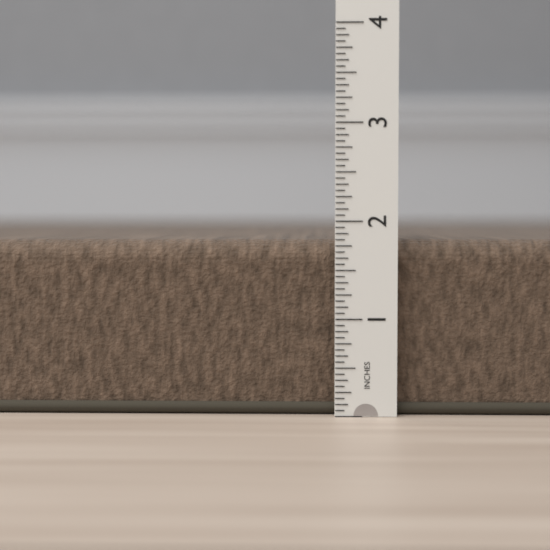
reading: 1.8125 in
